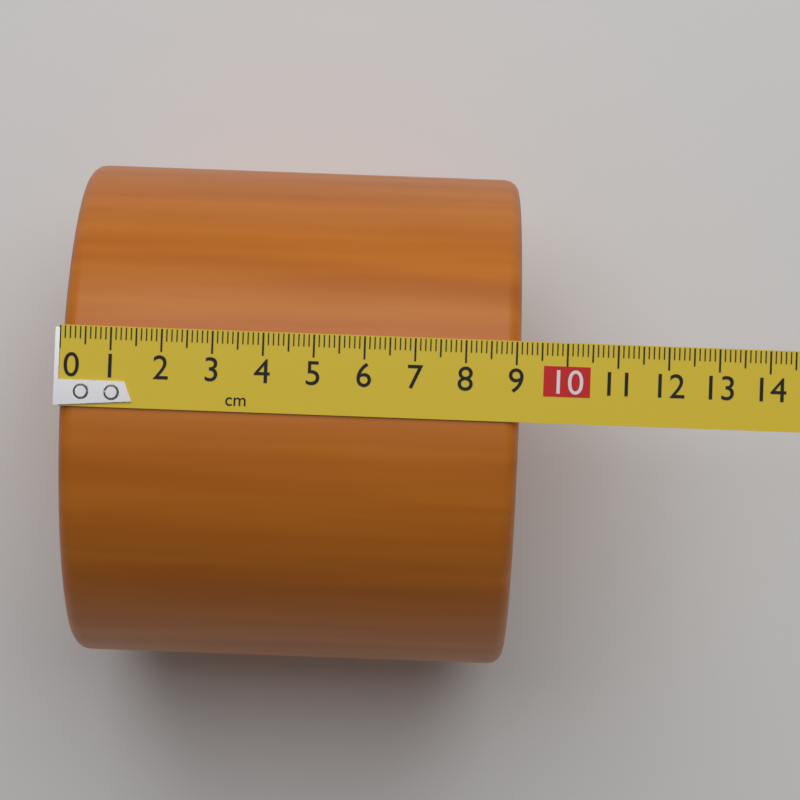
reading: 9.1 cm
